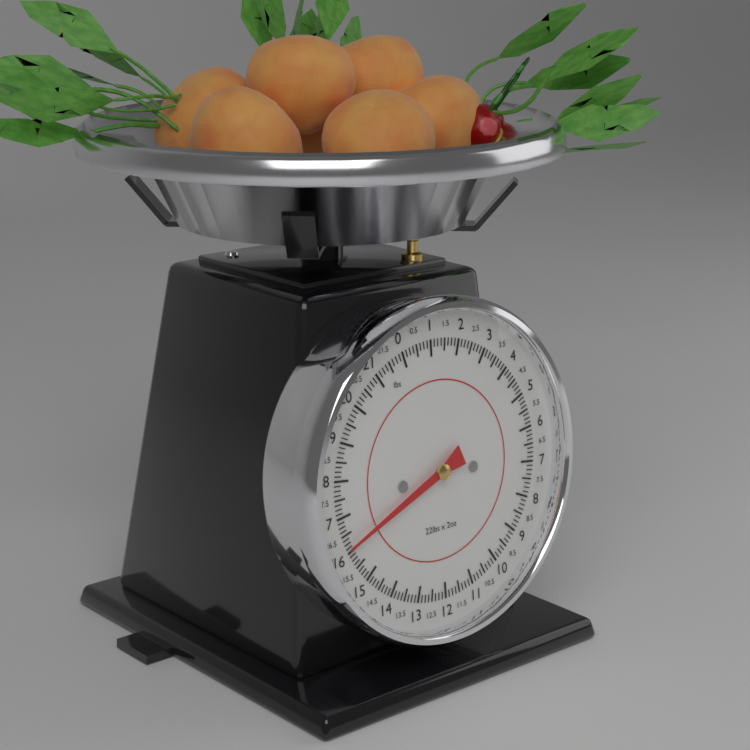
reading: 16.125 lbs
